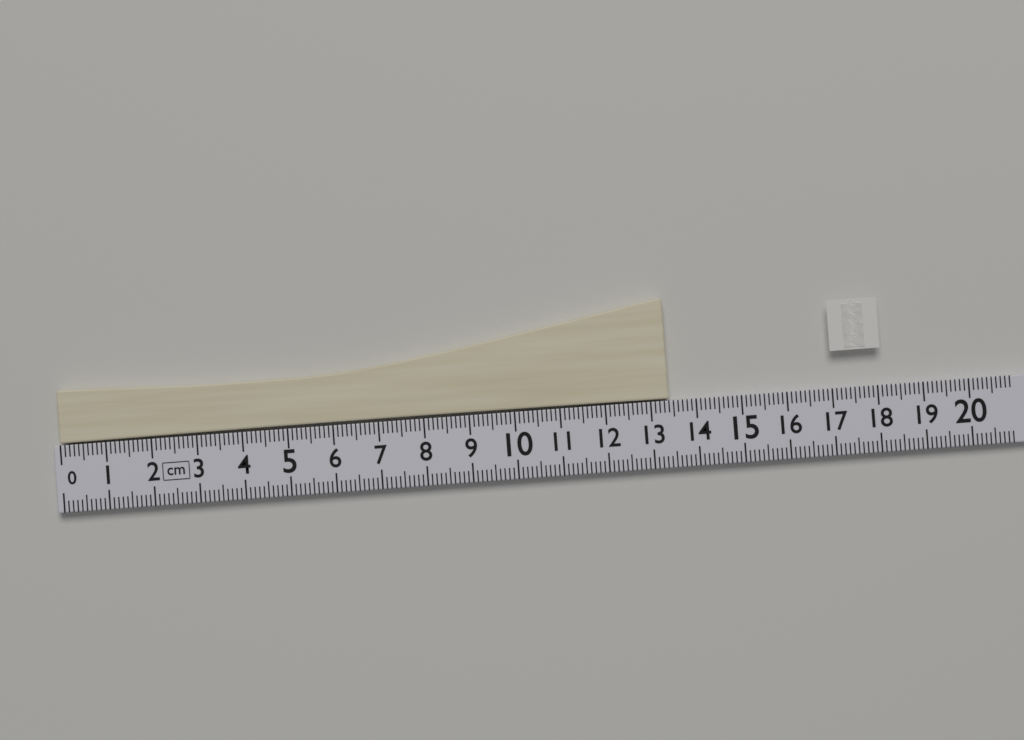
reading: 13.4 cm
